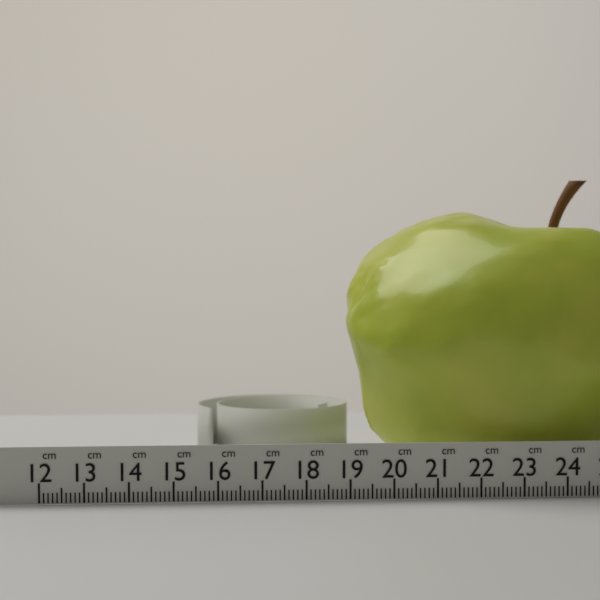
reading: 19.1 cm
